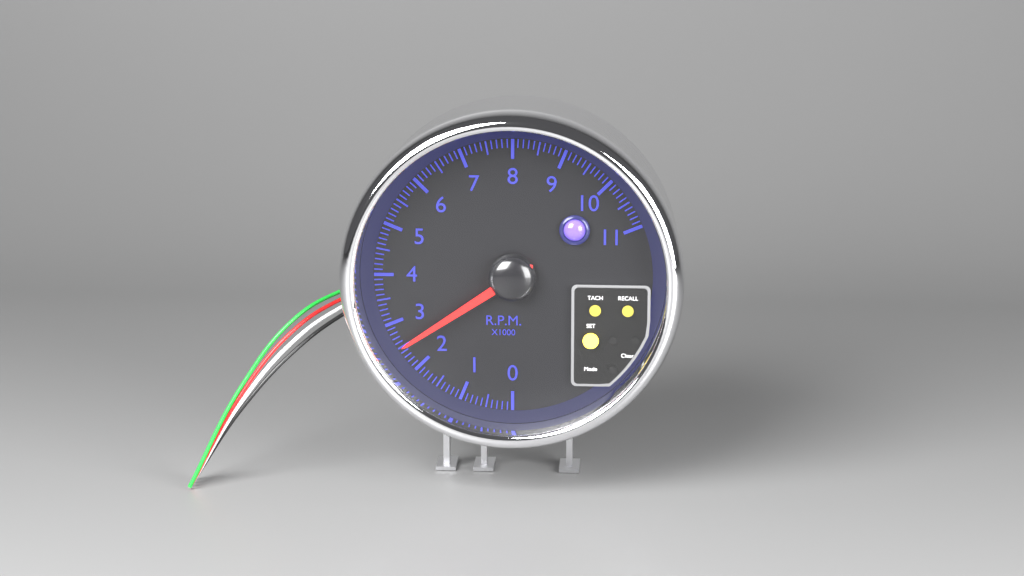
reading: 2.5 rpm x1000
